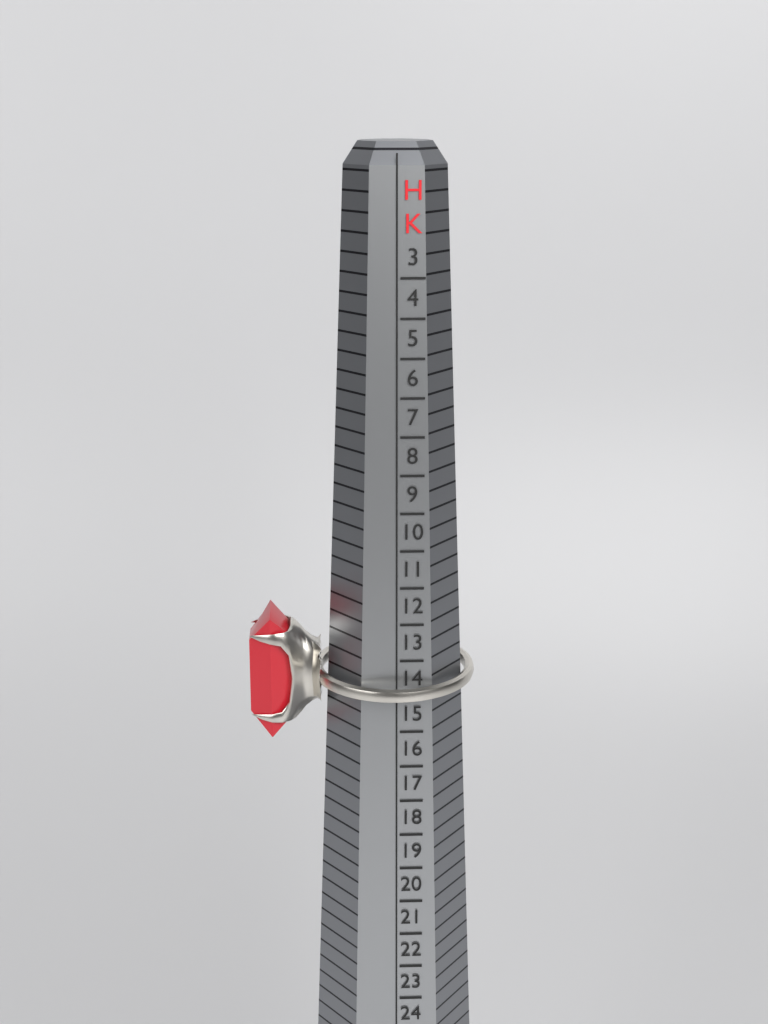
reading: 14 HK
